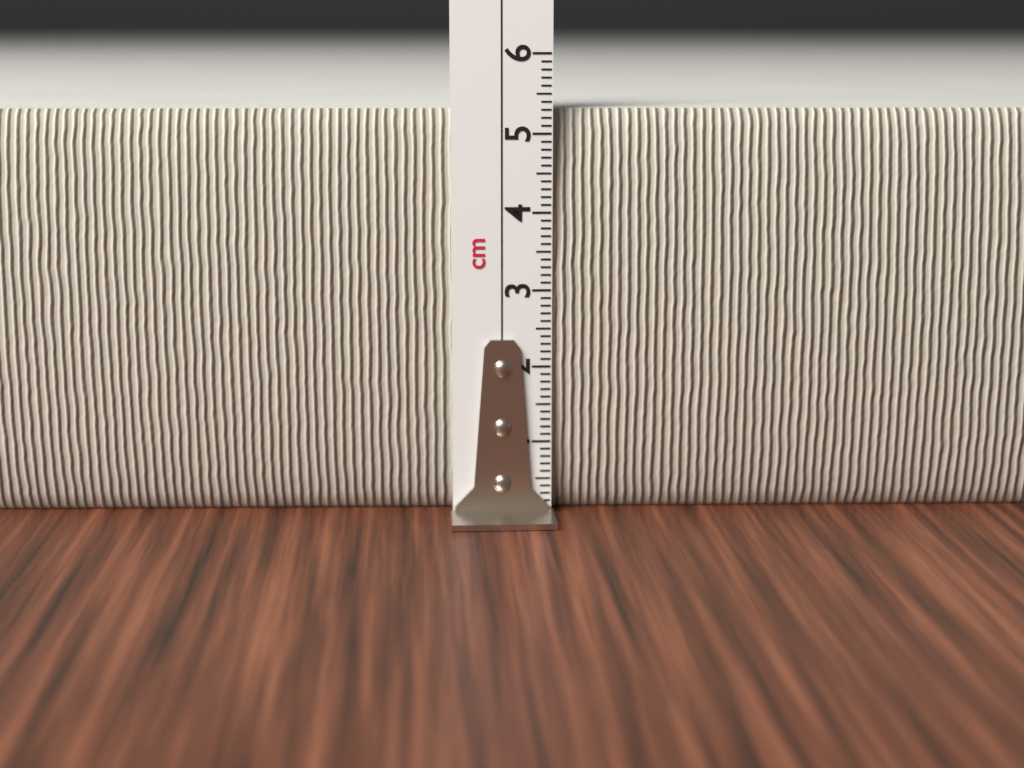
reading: 5.3 cm
